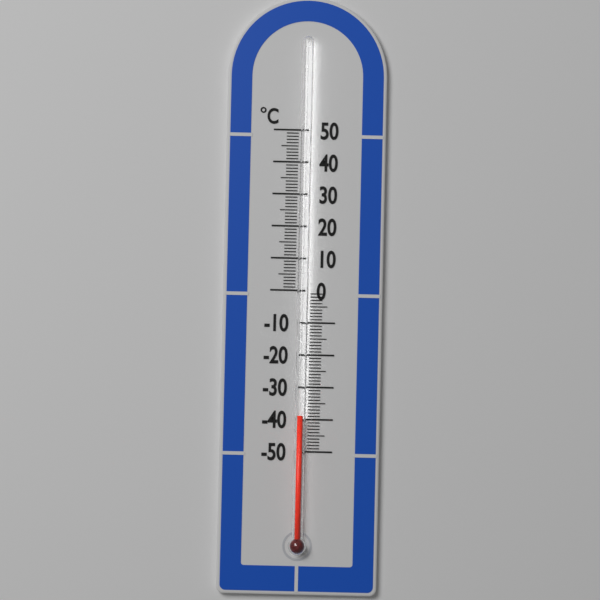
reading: -39 °C
